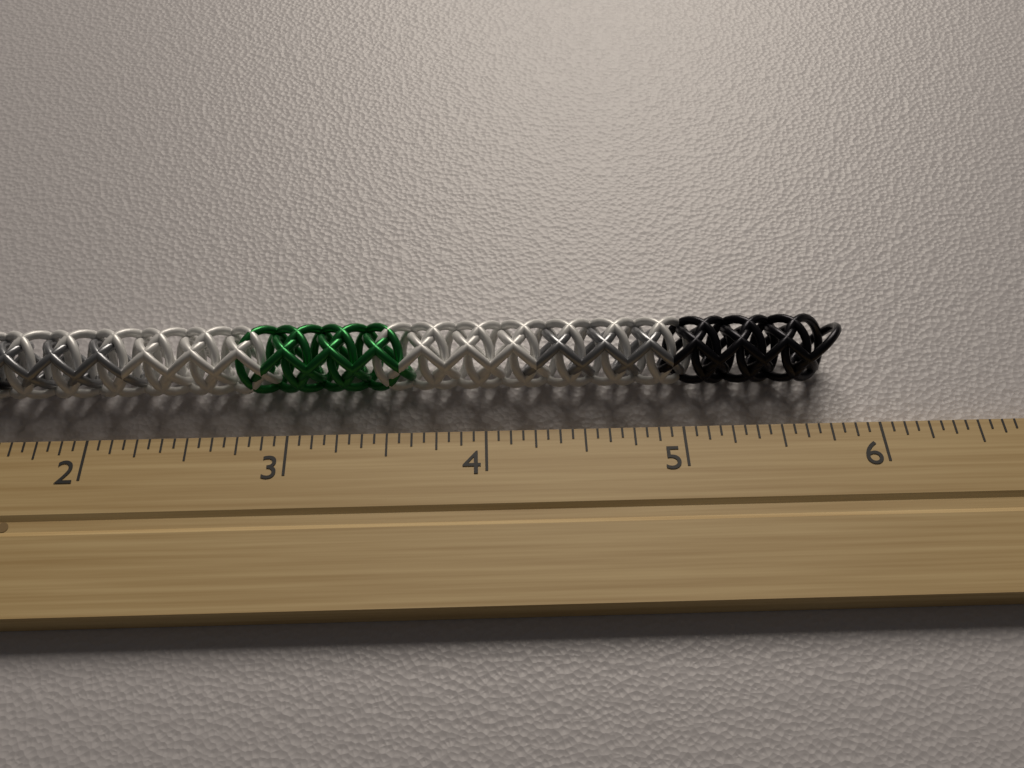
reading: 5.8750 inch
